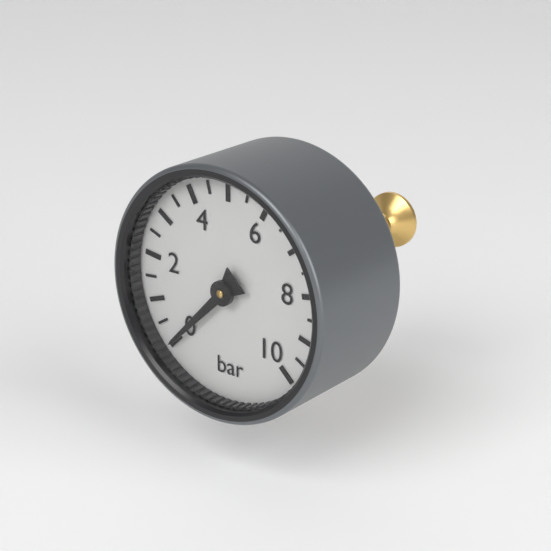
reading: 0.0 bar
